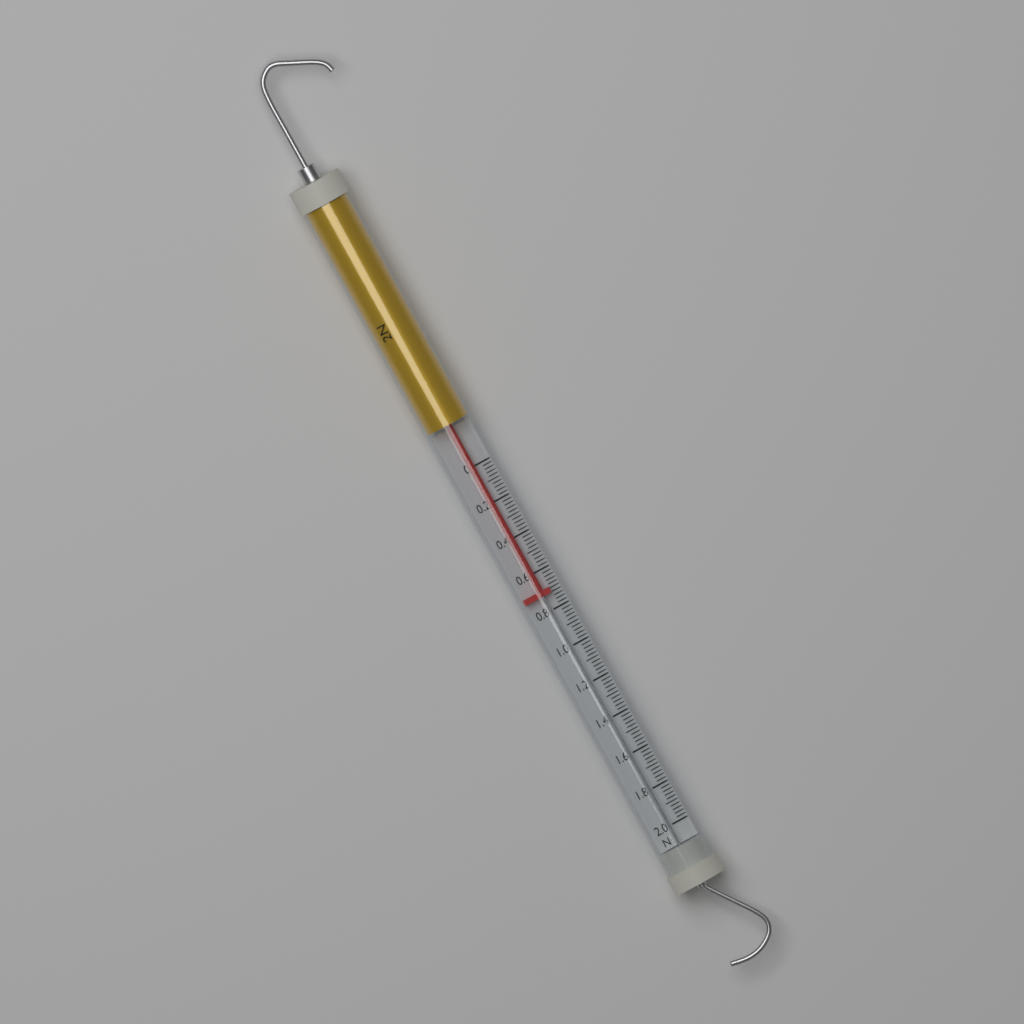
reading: 0.72 N
